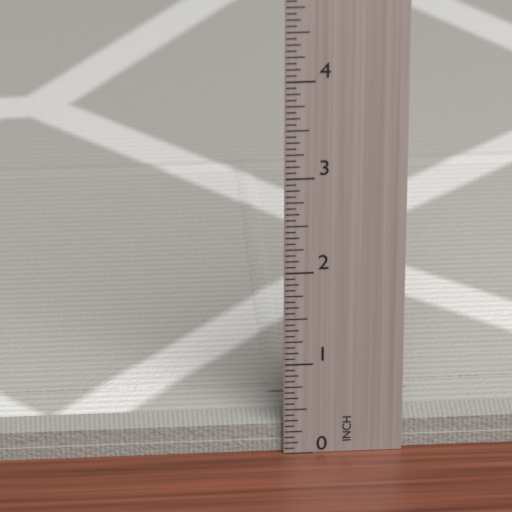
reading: 0.3125 in
